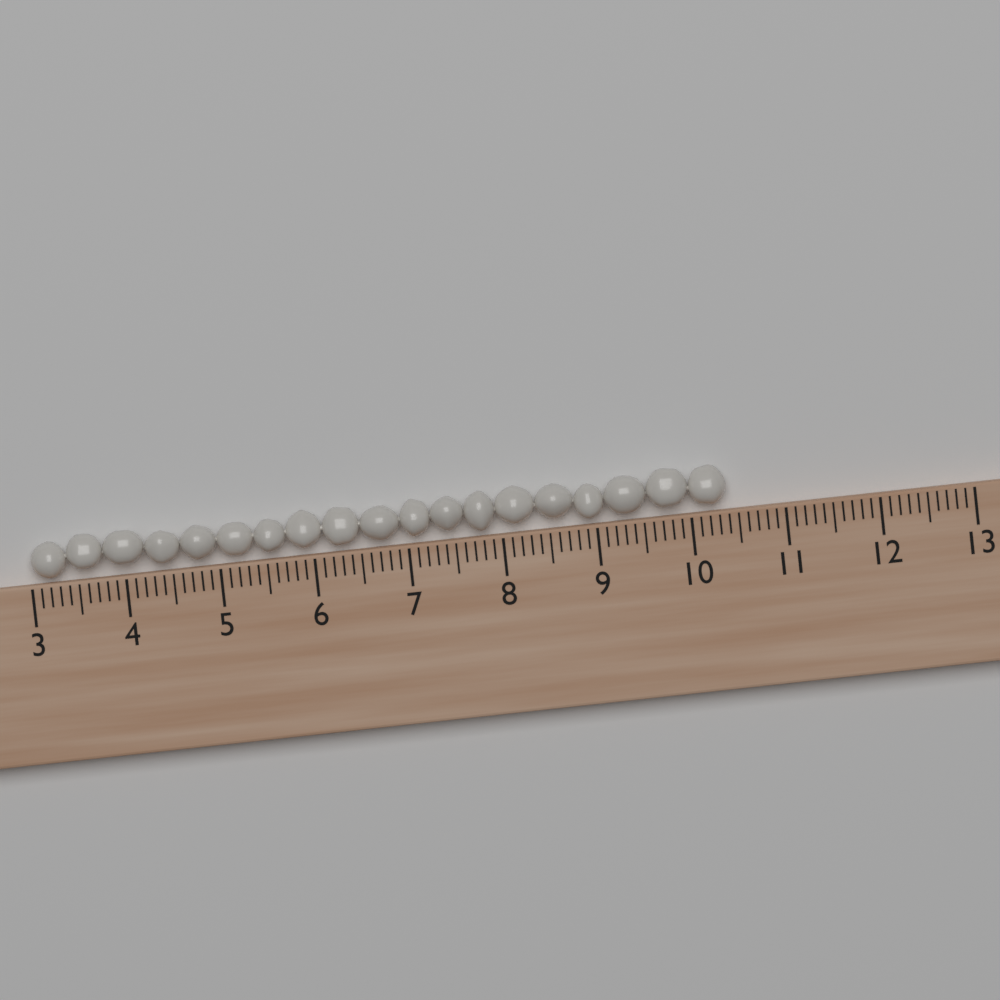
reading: 10.4 (no unit)
